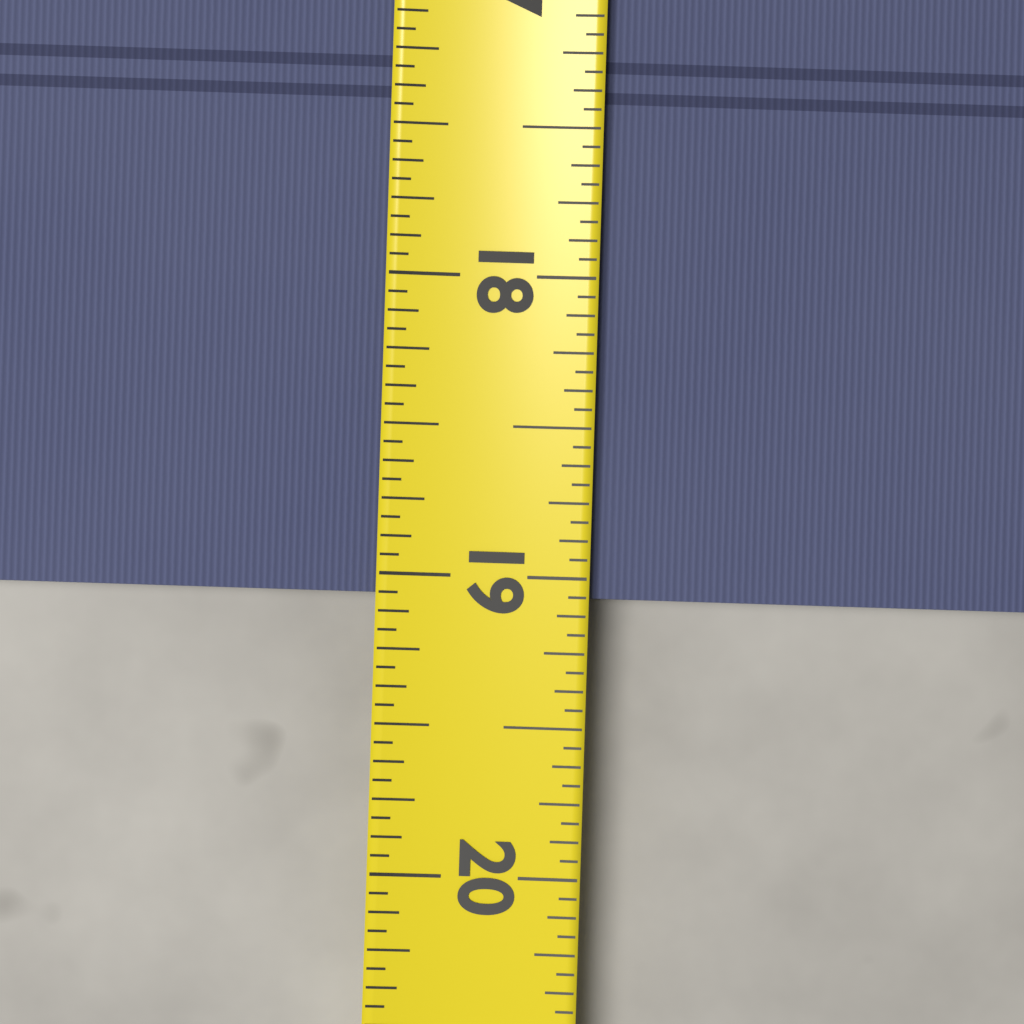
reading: 19.0625 (no unit)
